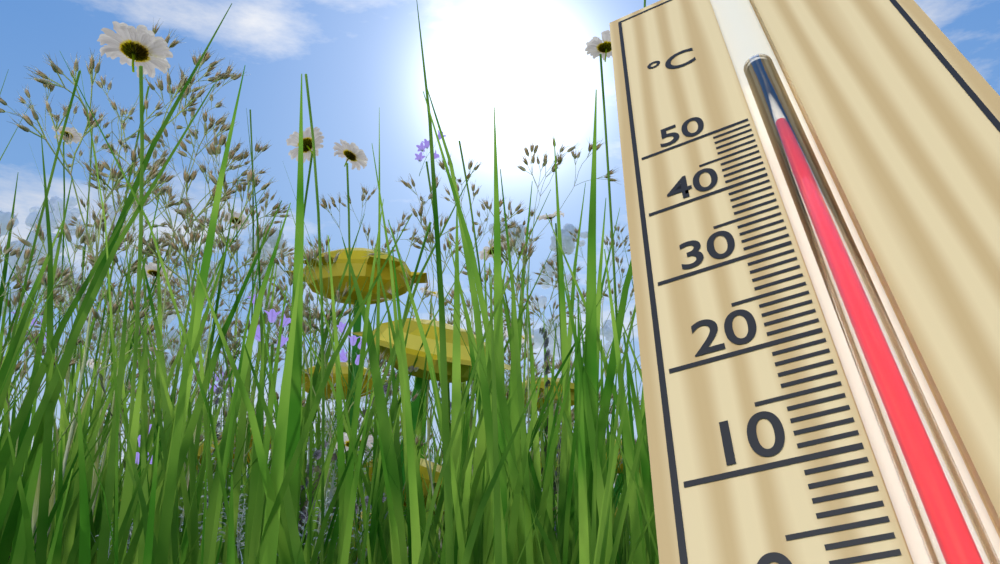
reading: 47 °C
